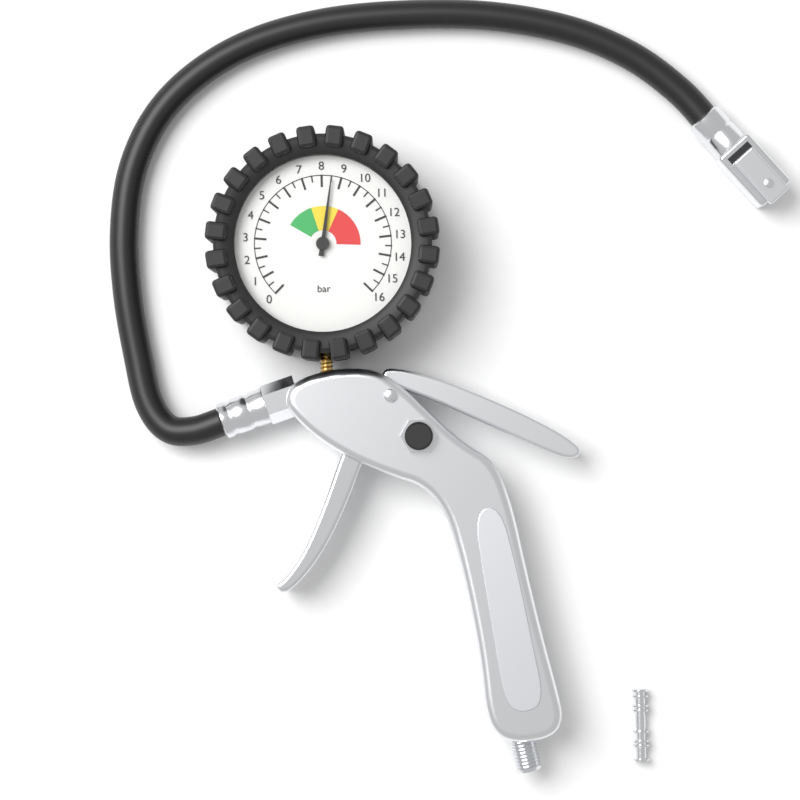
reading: 8.5 bar
